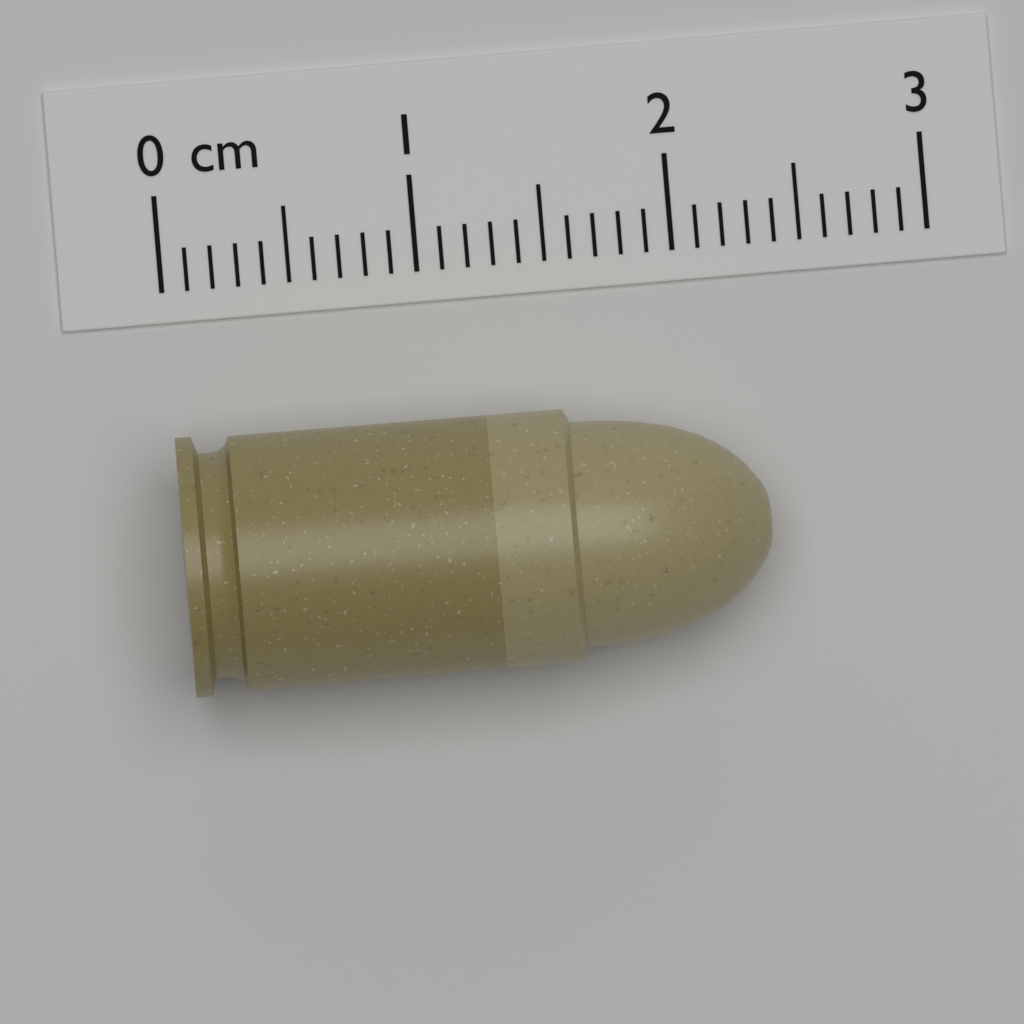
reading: 2.3 cm
